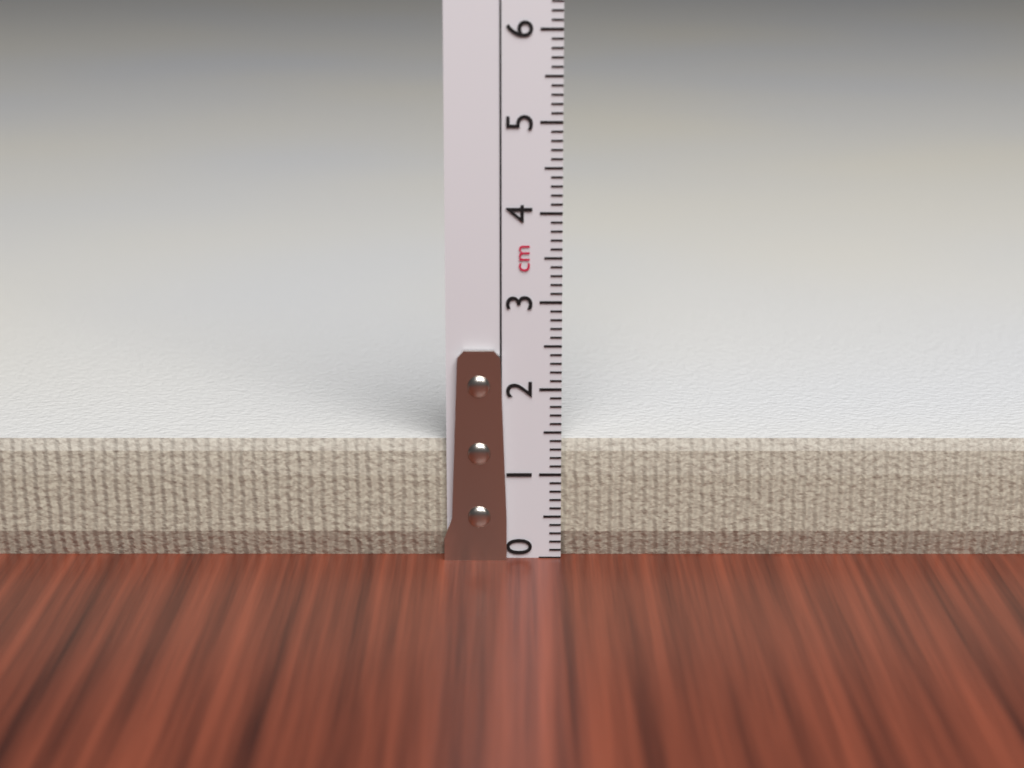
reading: 1.4 cm
